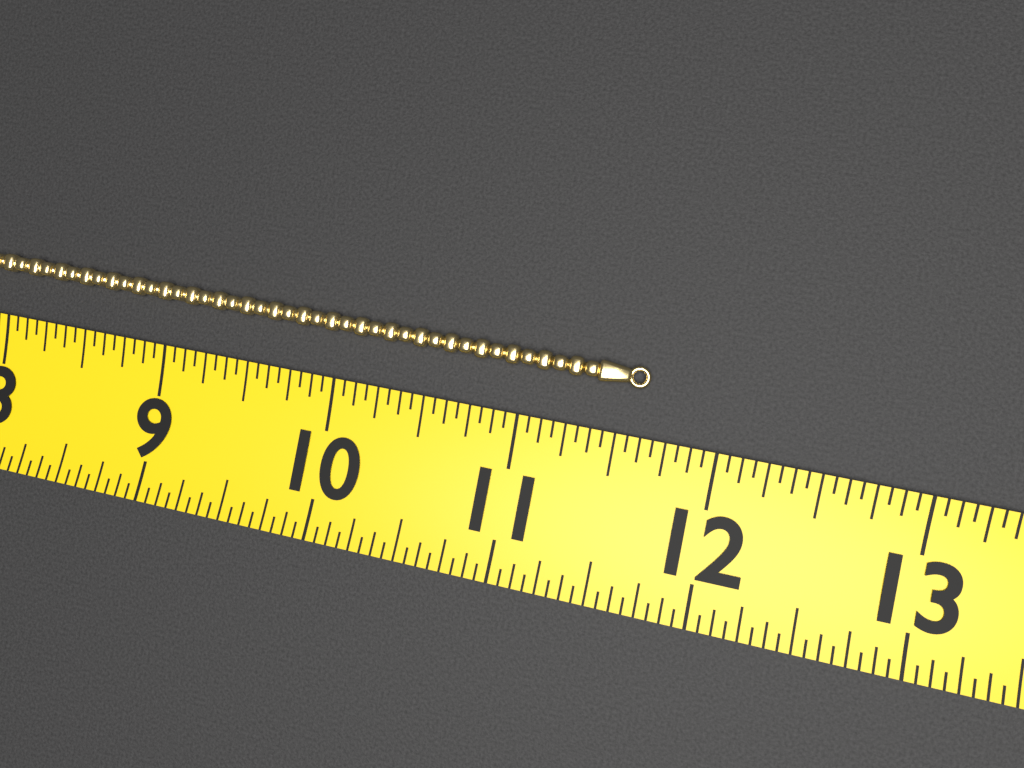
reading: 11.6250 (no unit)
